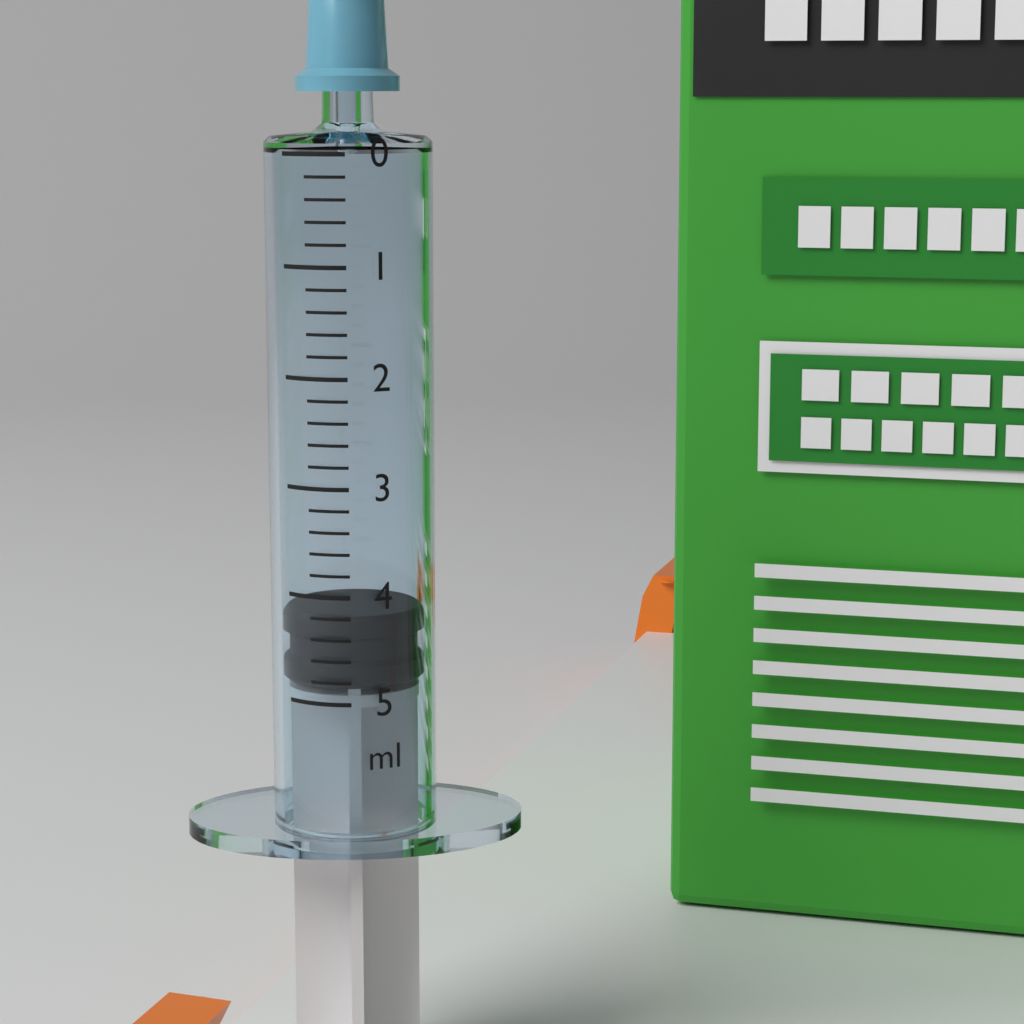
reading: 4.2 ml
